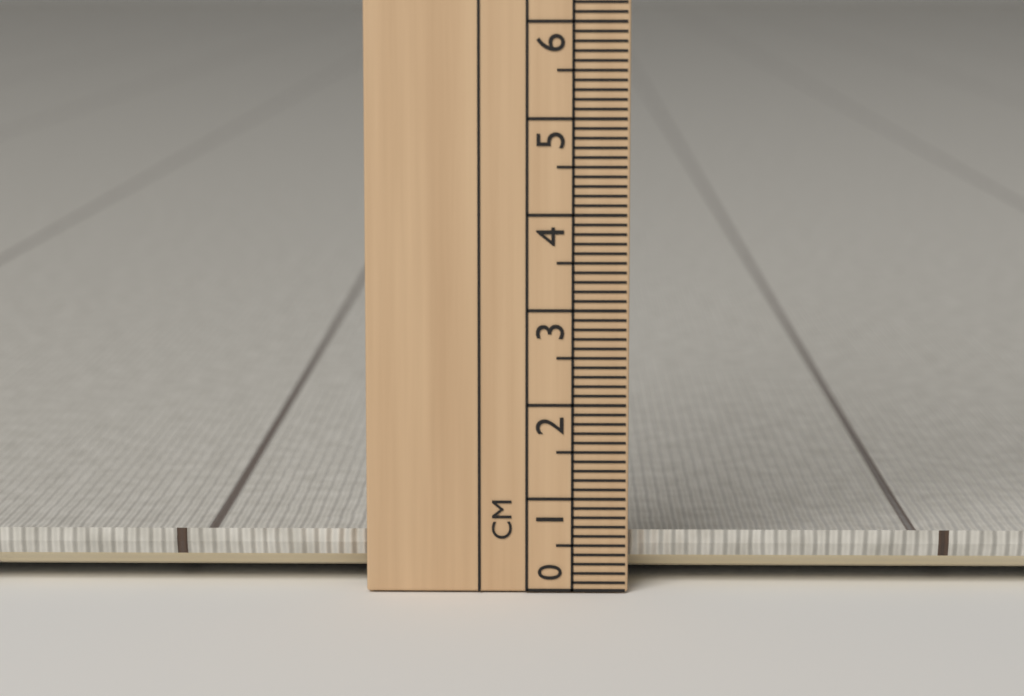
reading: 0.6 cm
